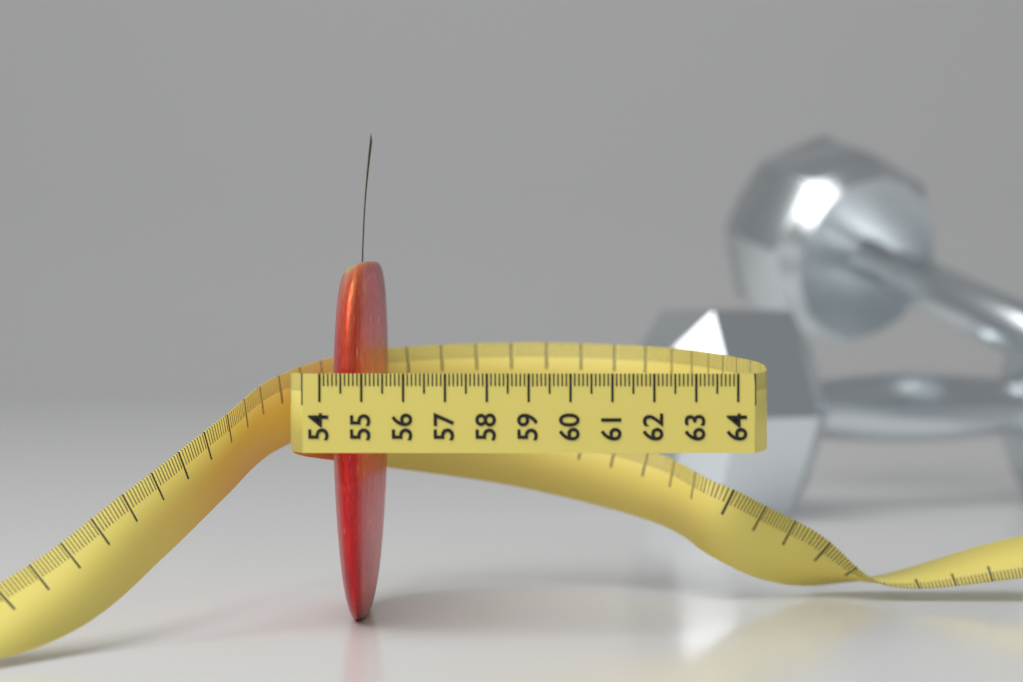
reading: 55.3 (no unit)
